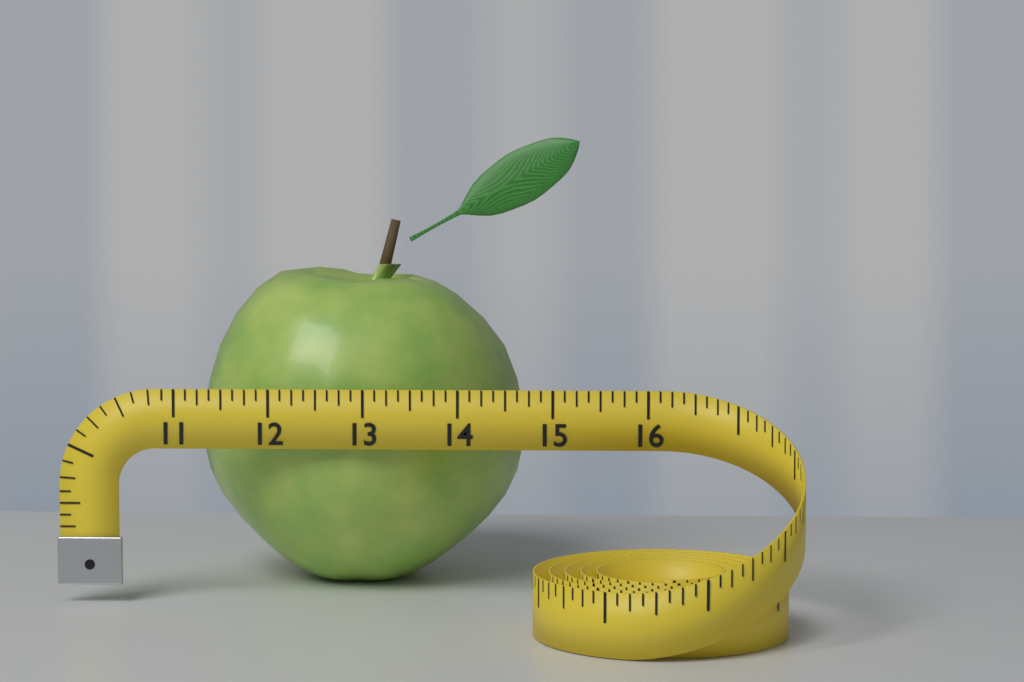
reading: 14.625 (no unit)
